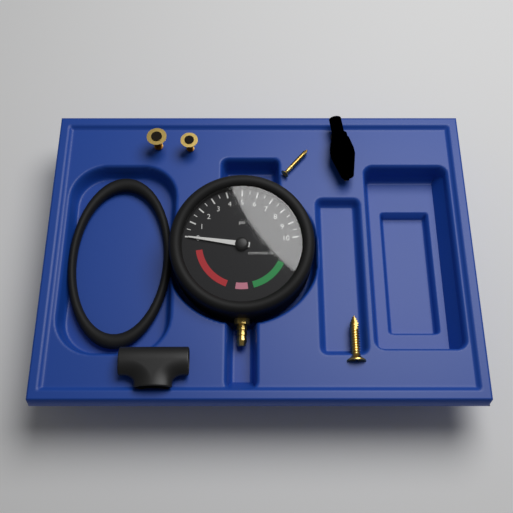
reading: 0.0 psi
